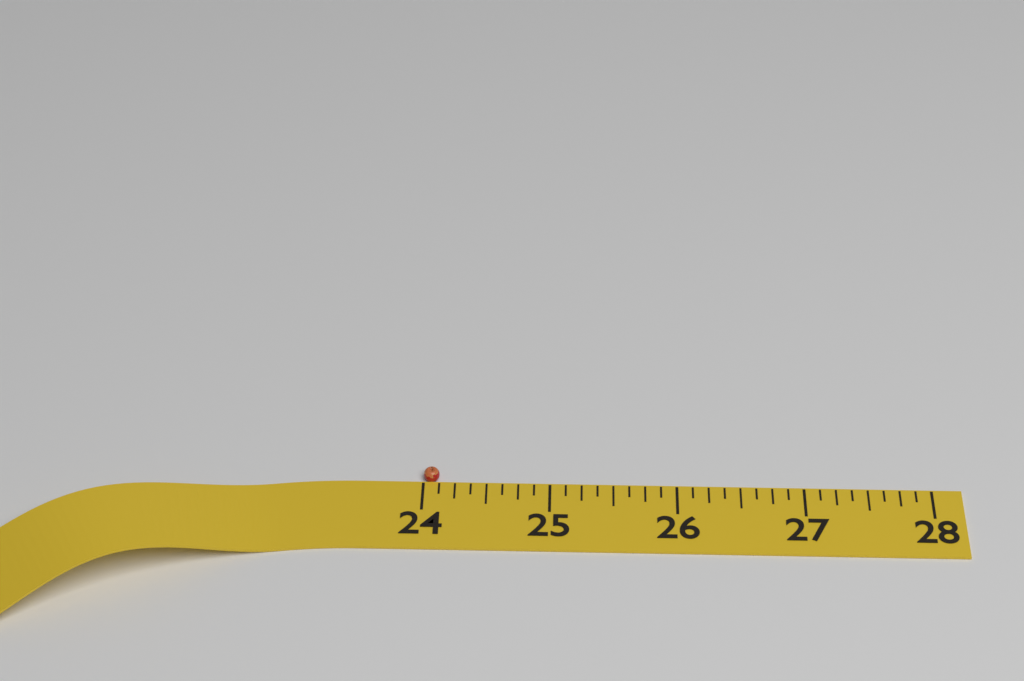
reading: 24.125 (no unit)
